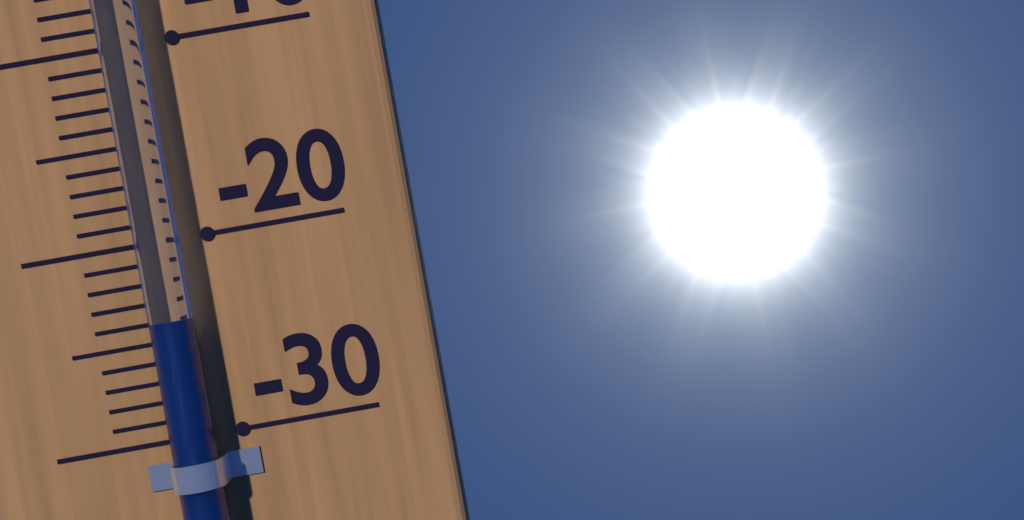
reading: -24 °C
